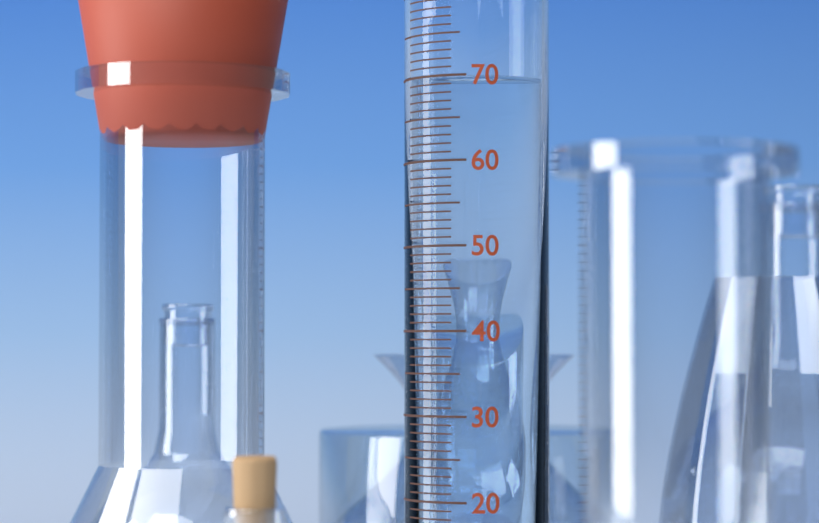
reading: 70 ml
